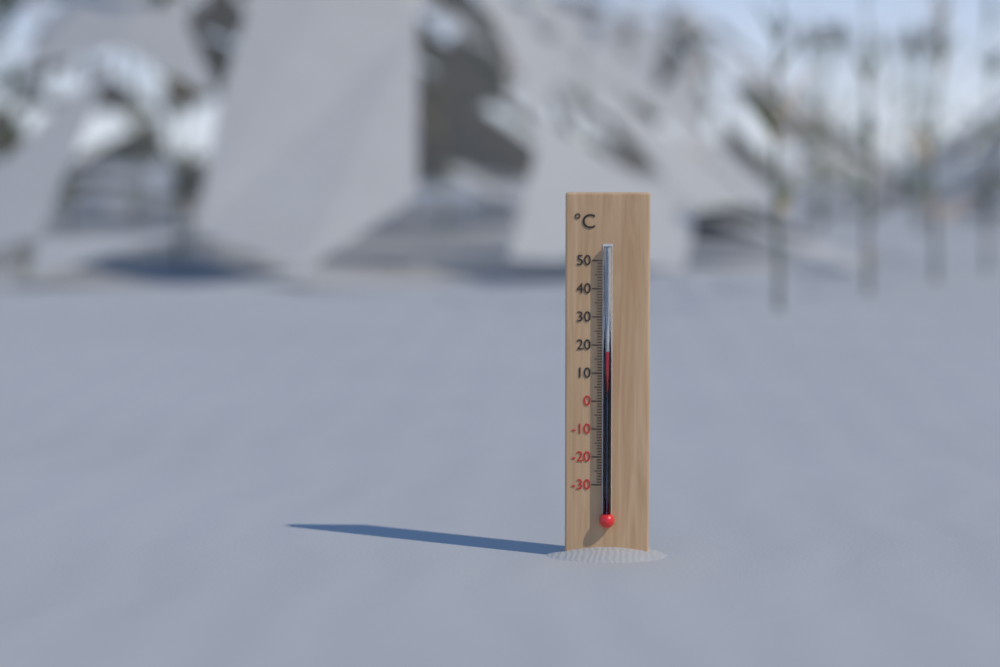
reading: 18 °C
